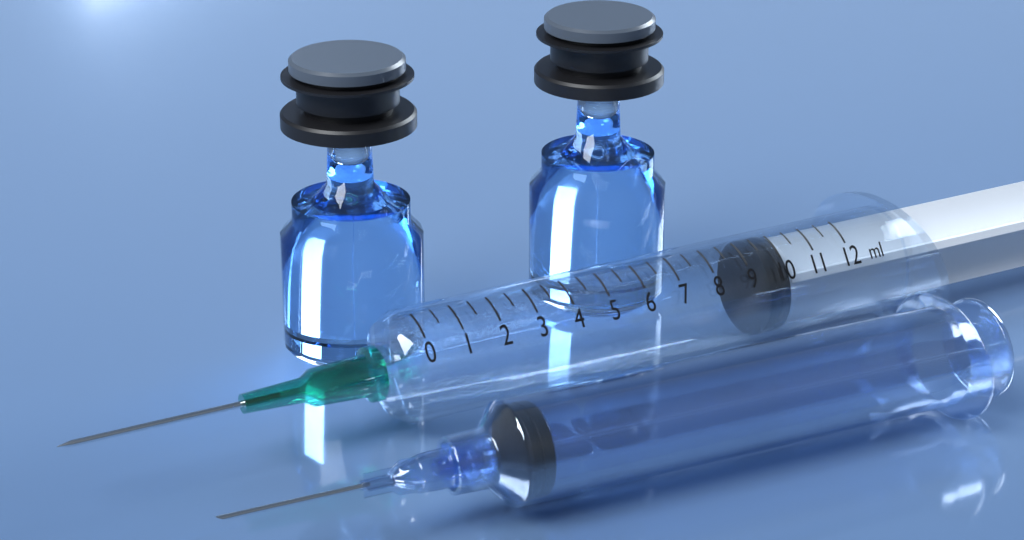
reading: 9.5 ml
